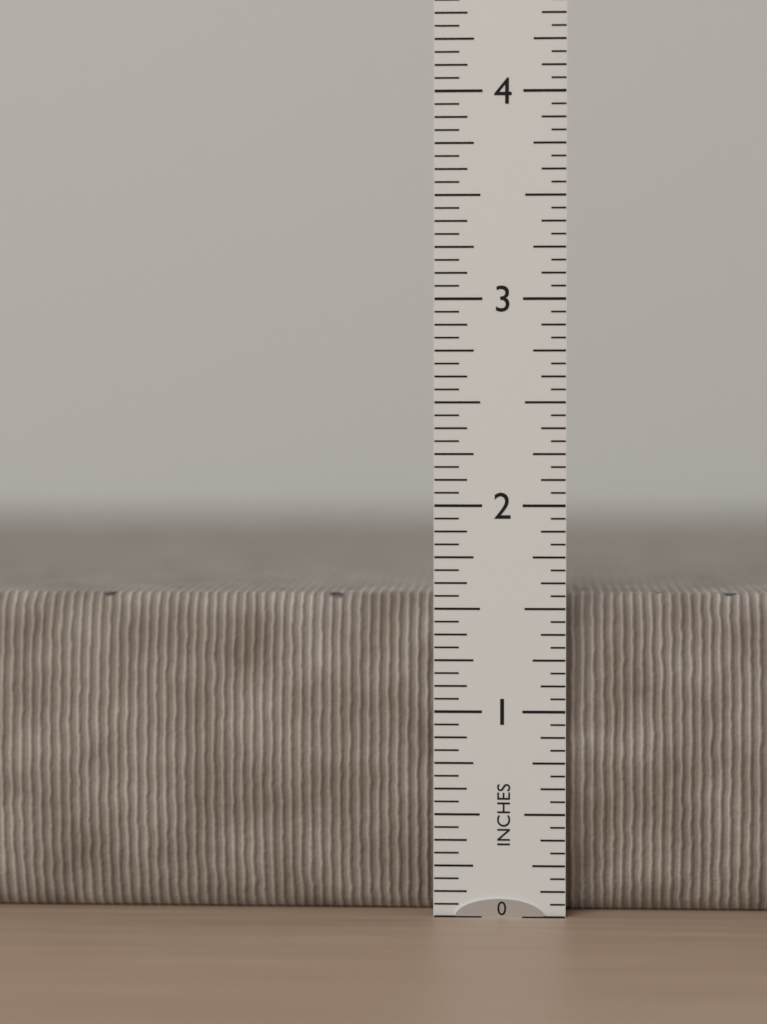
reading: 1.5625 in
